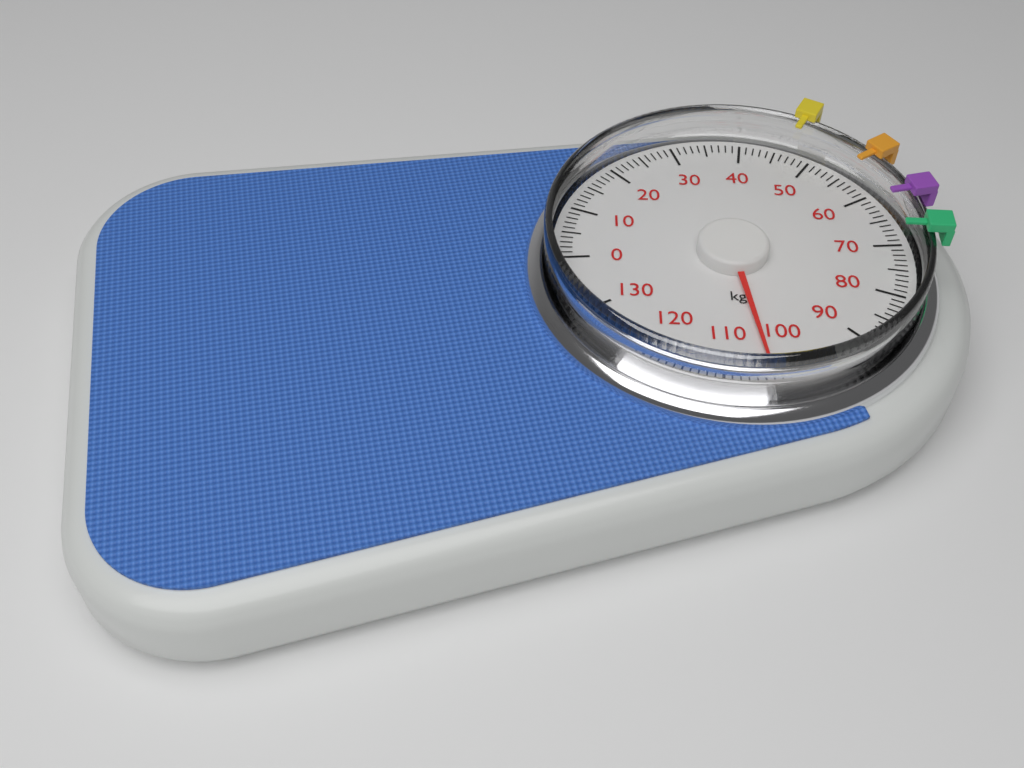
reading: 104 kg
